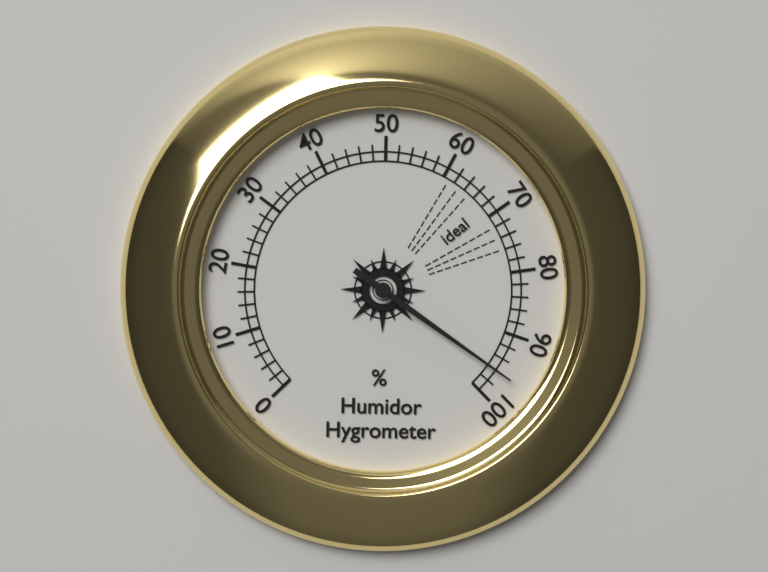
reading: 96 %
